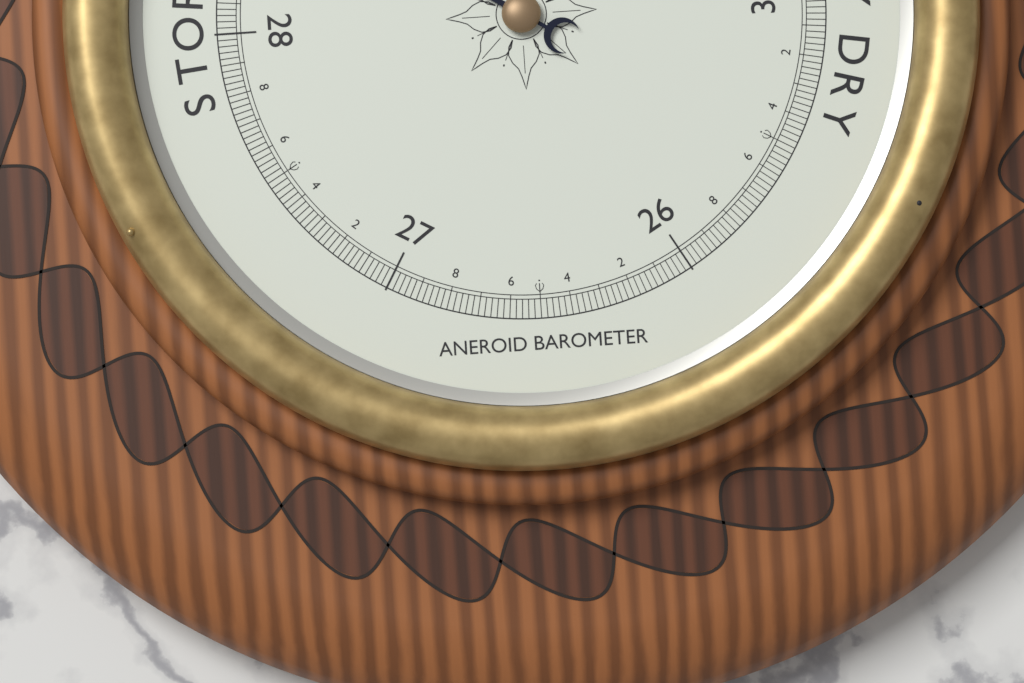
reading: 28.54 inHg
